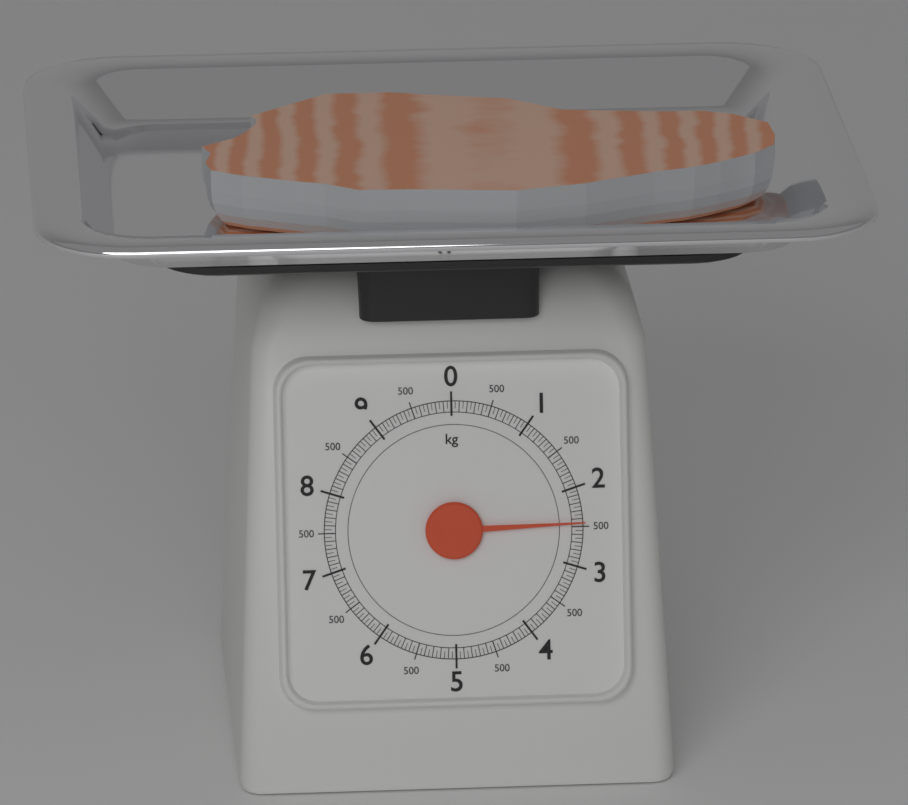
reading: 2.45 kg
